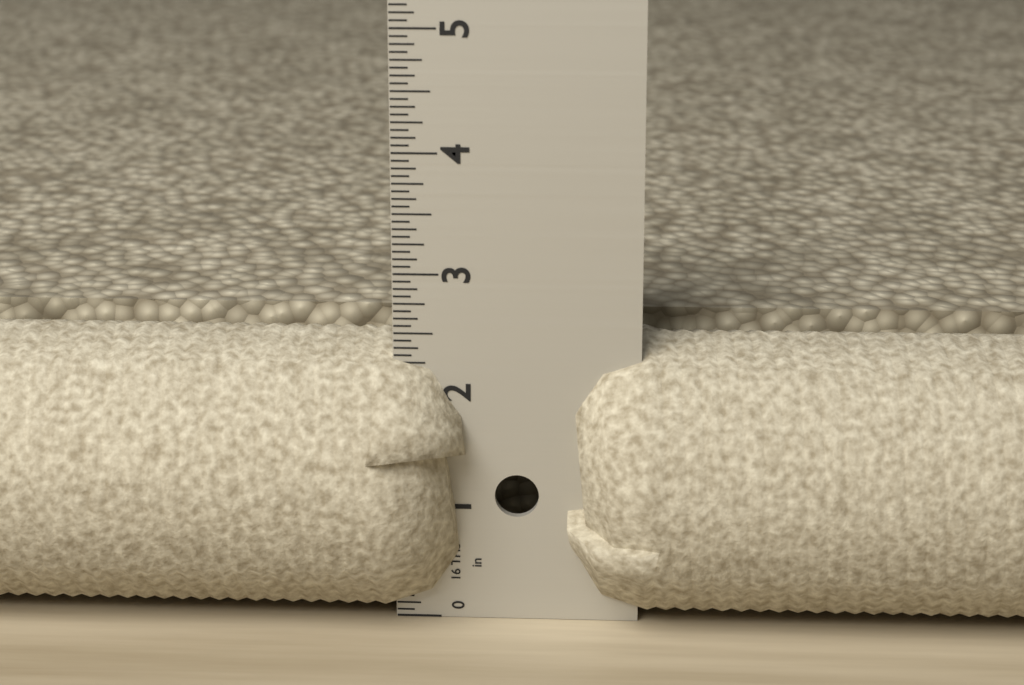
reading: 2.4375 in
